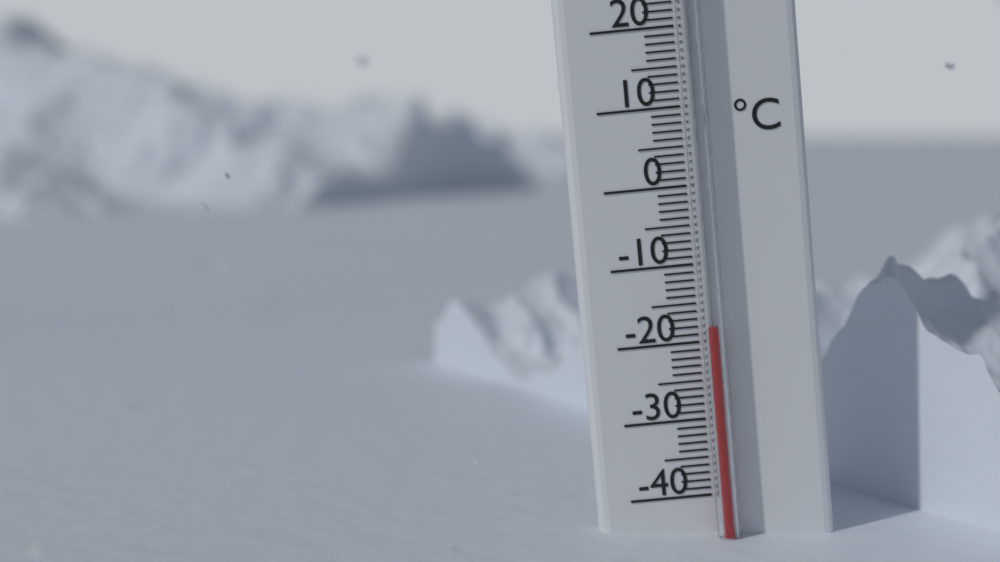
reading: -18 °C
